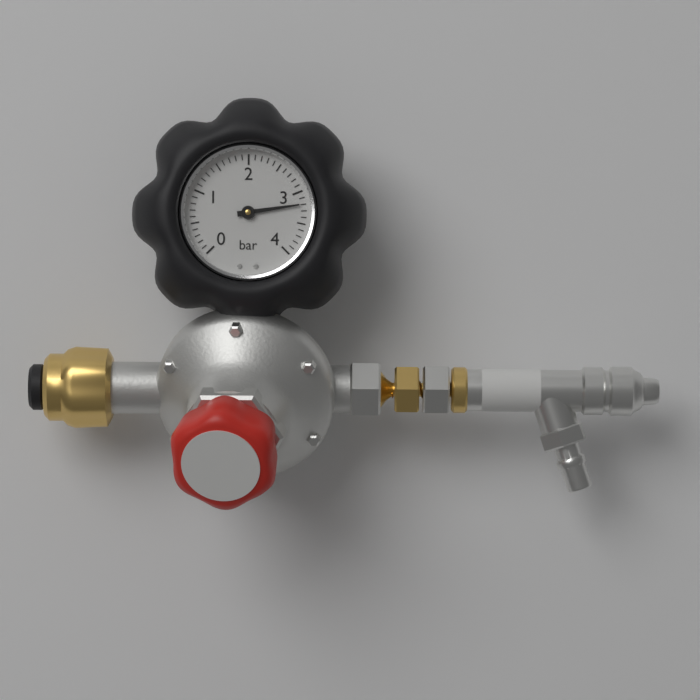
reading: 3.2 bar
